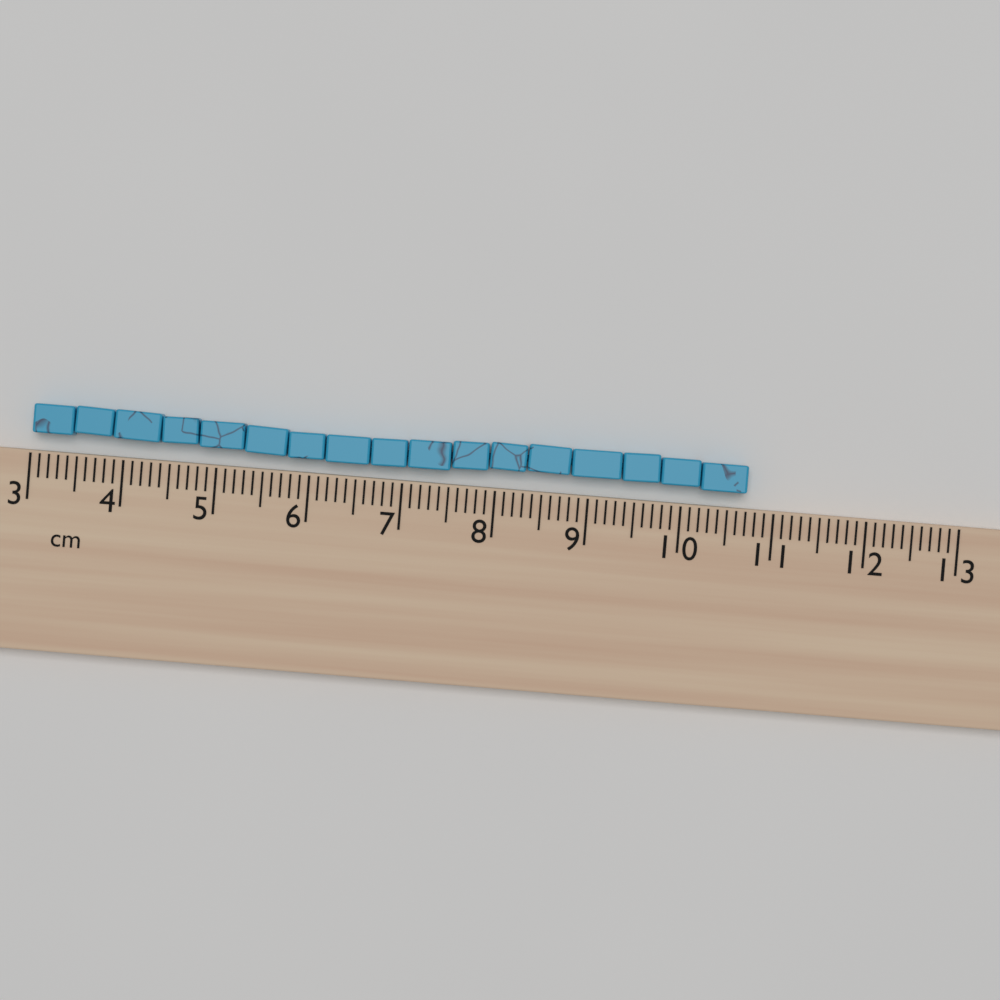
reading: 10.7 cm
